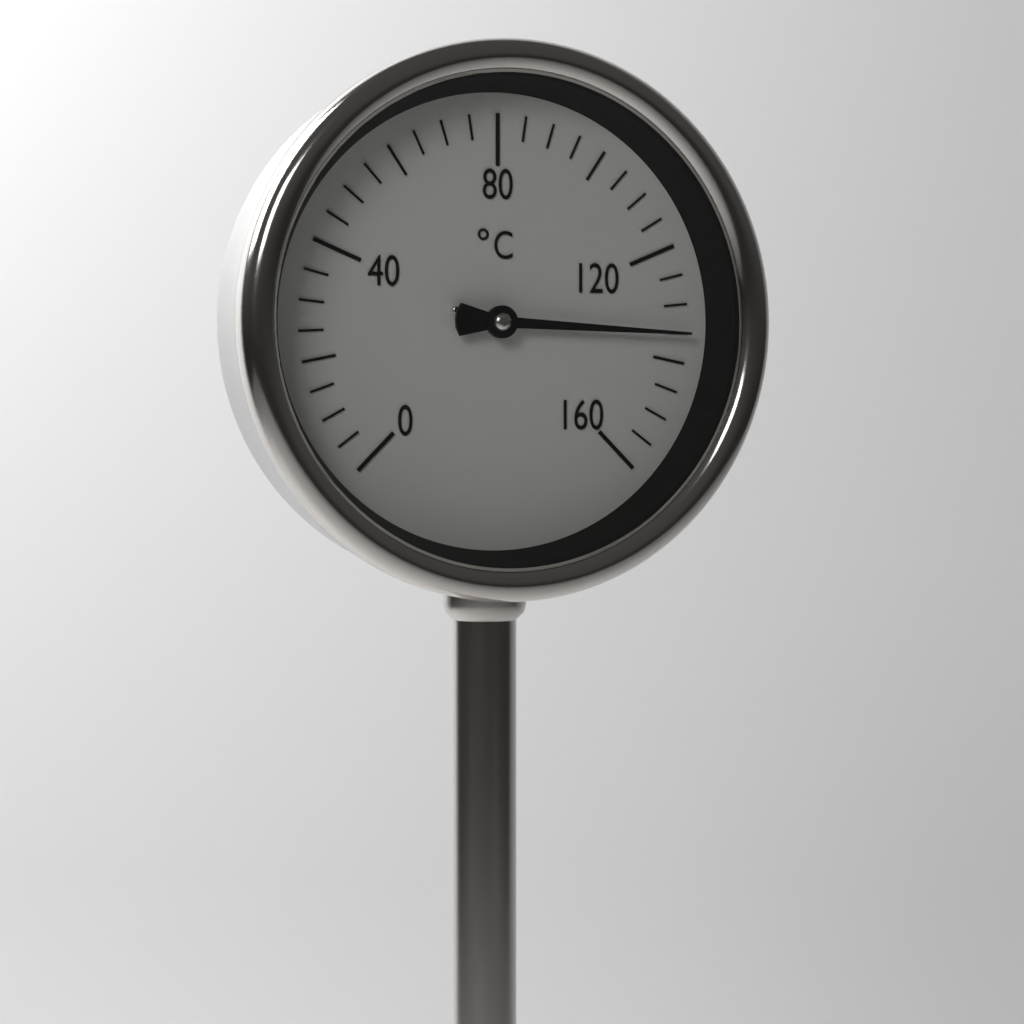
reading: 135 °C
